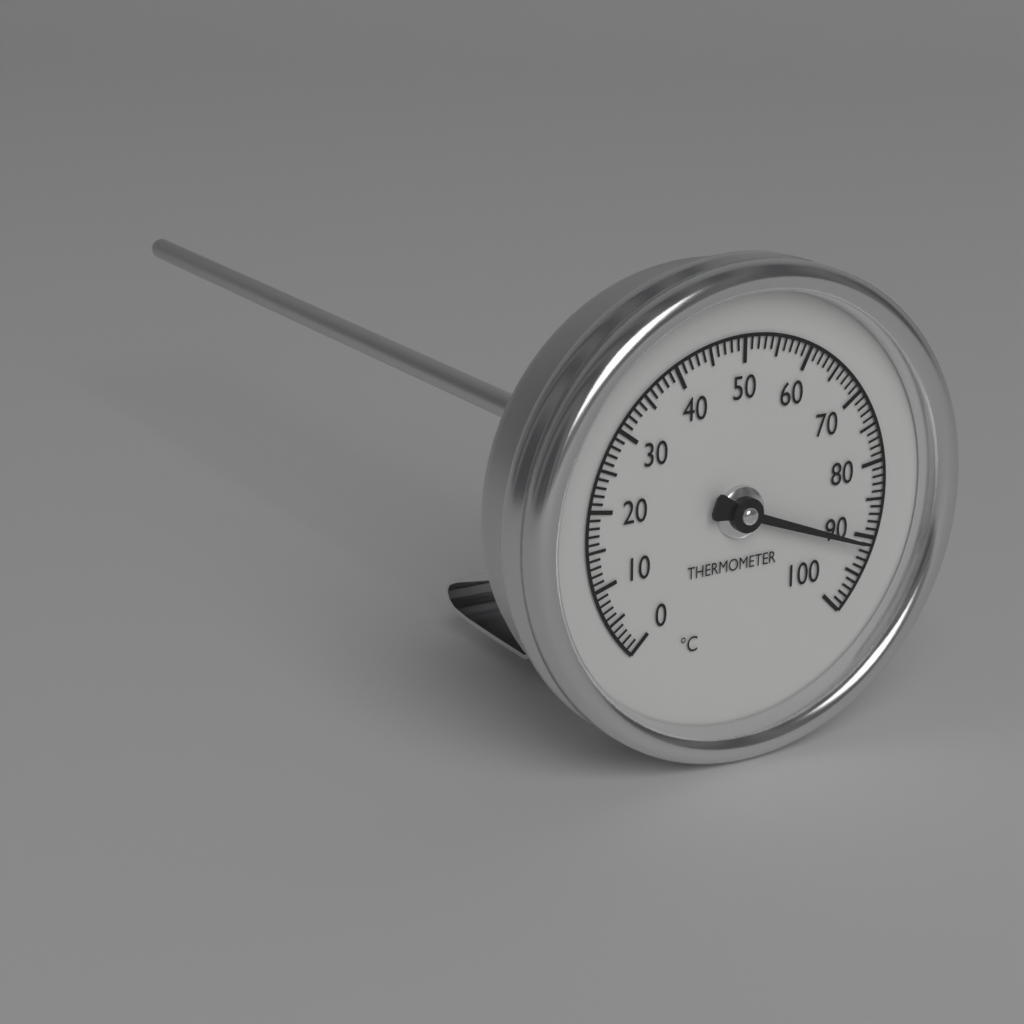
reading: 91 °C
